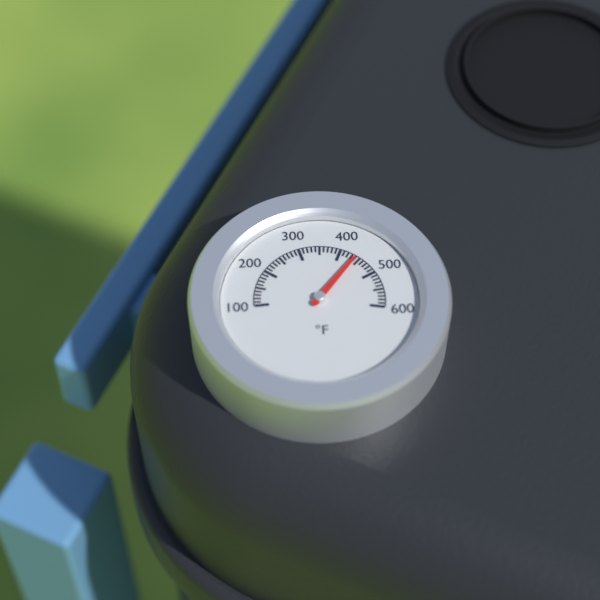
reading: 440 °F
